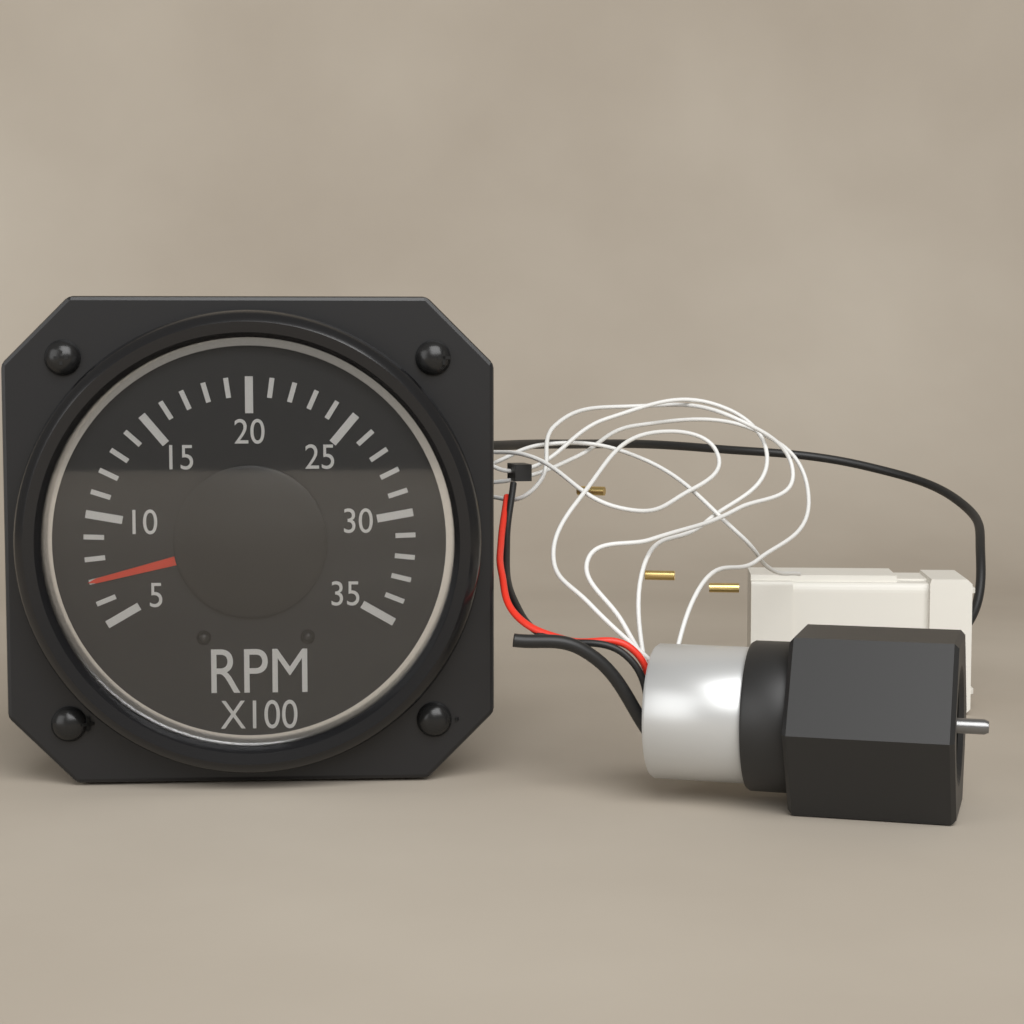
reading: 7 RPM x100
